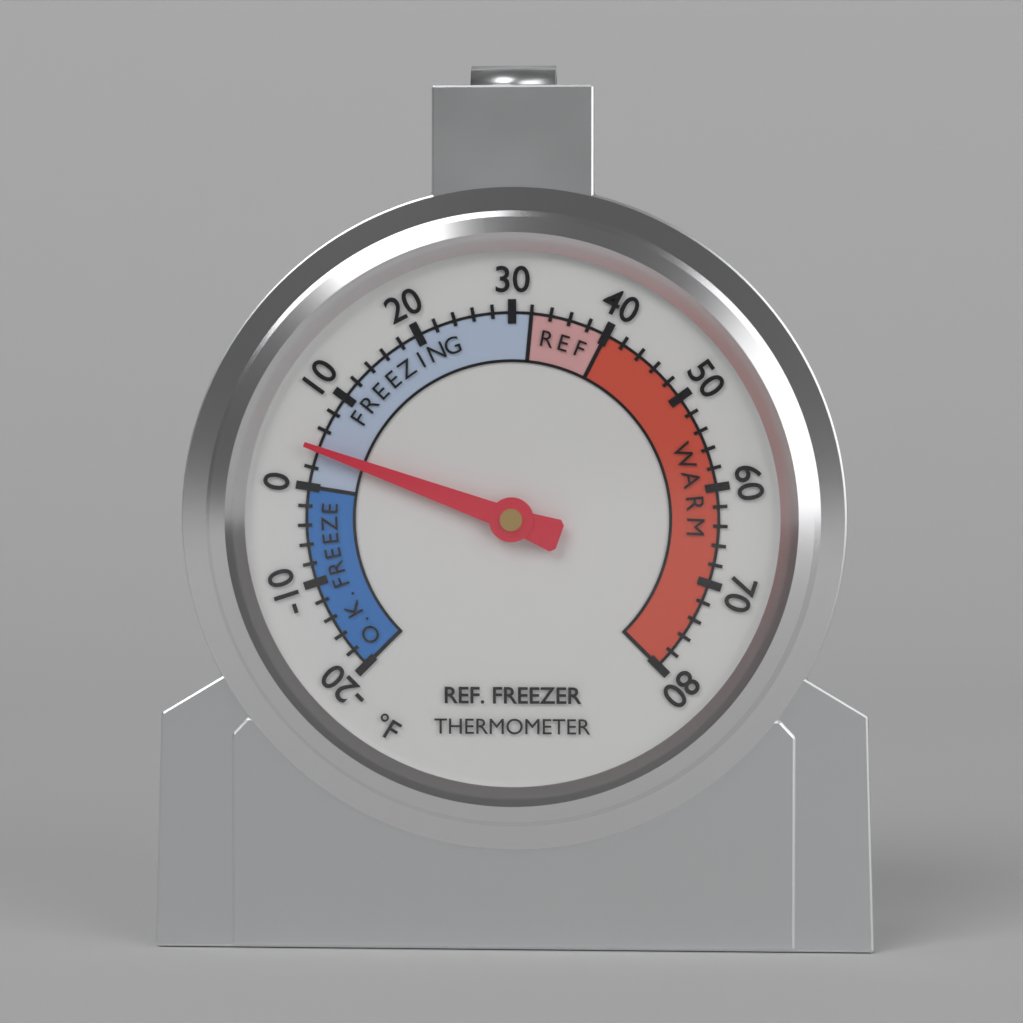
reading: 4 °F
